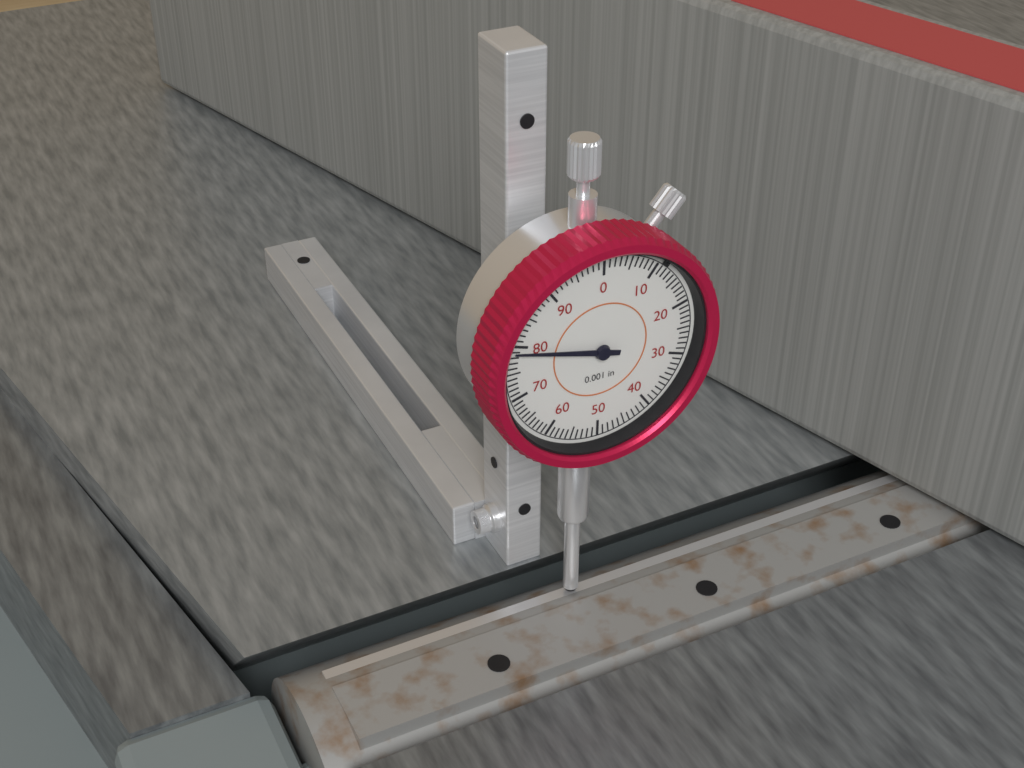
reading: 0.079 in
